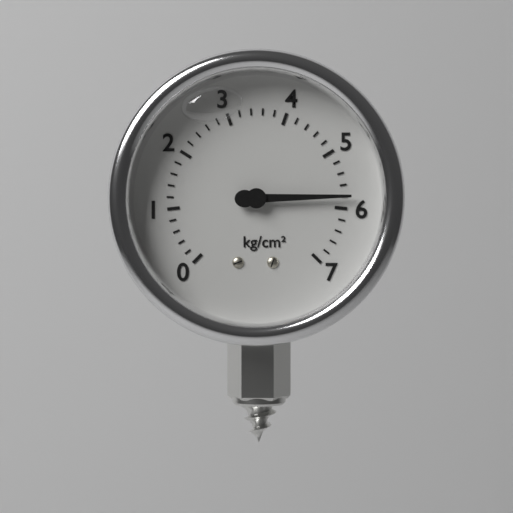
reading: 5.8 kg/cm²
